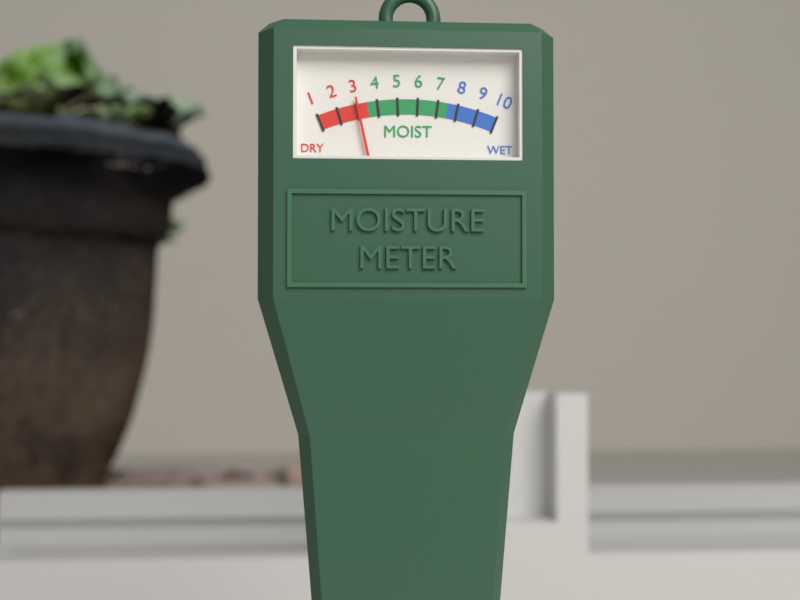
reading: 3 (no unit)
